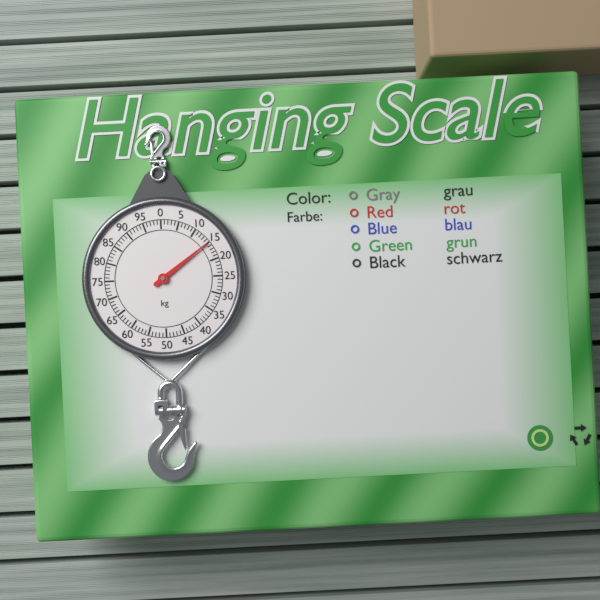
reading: 15 kg
